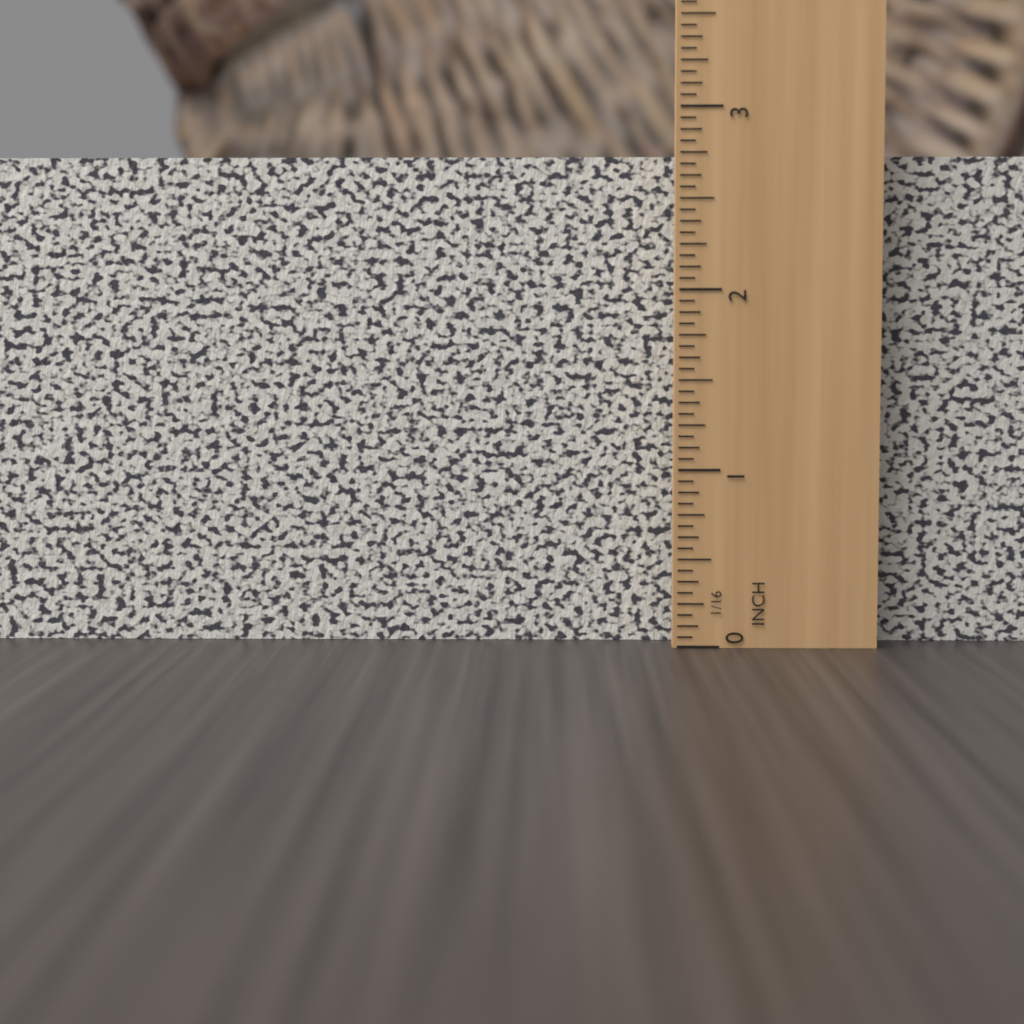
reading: 2.7500 in
